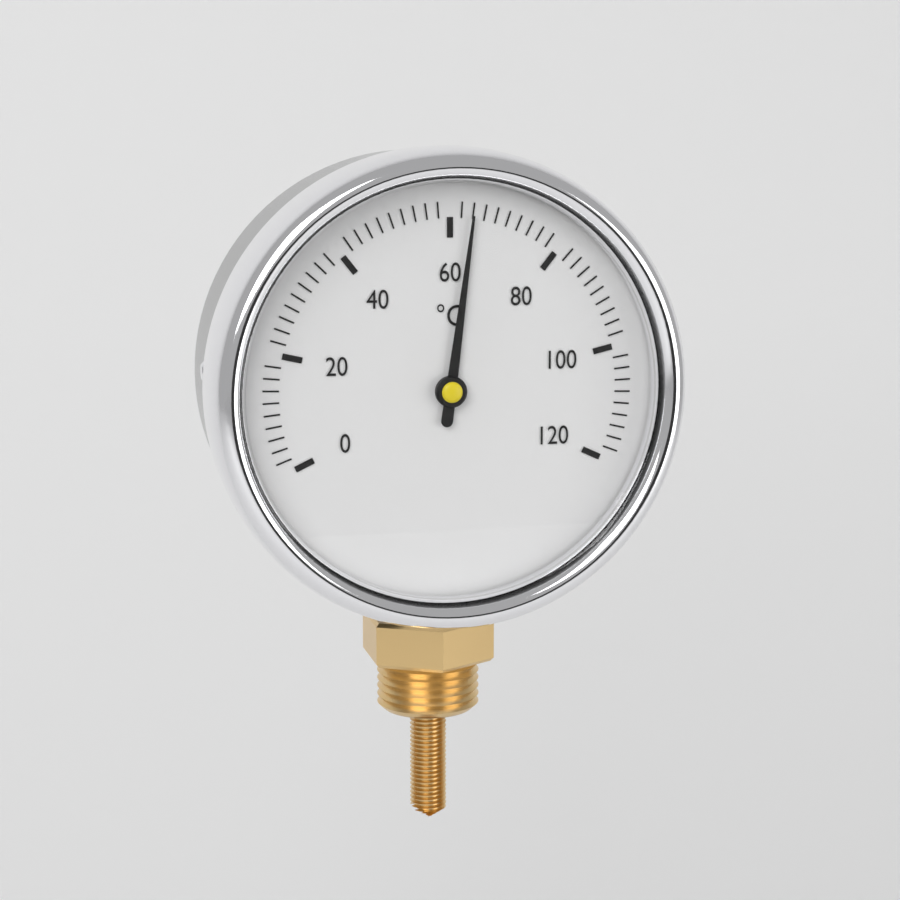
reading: 64 °C
